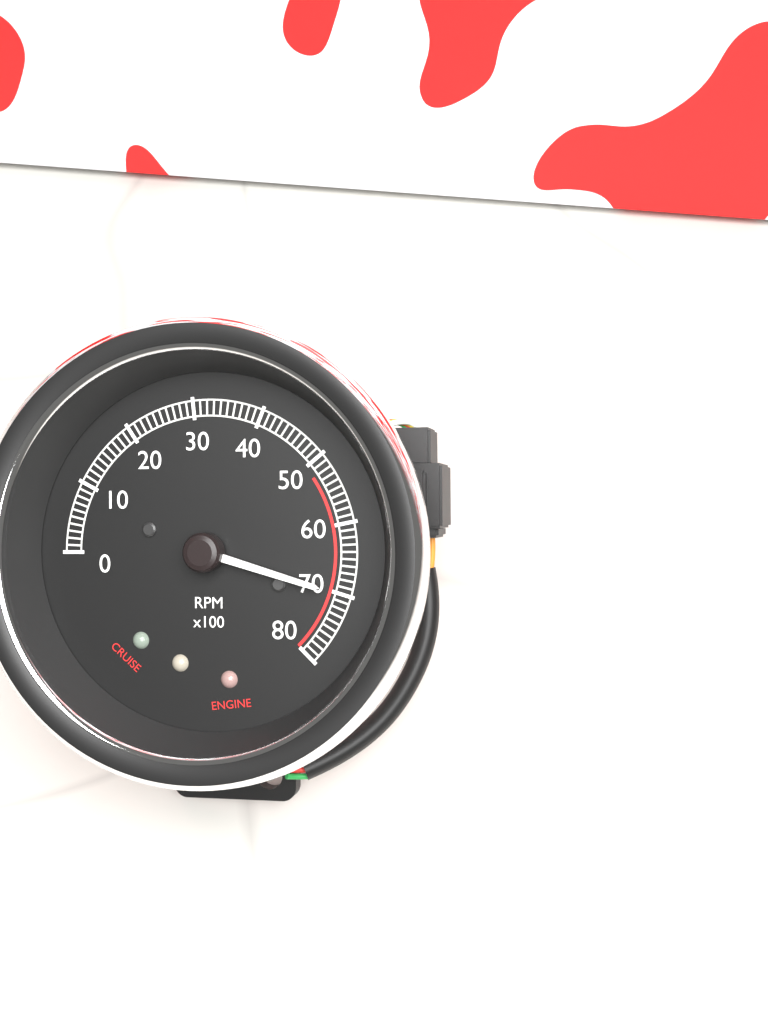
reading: 7000 RPM
